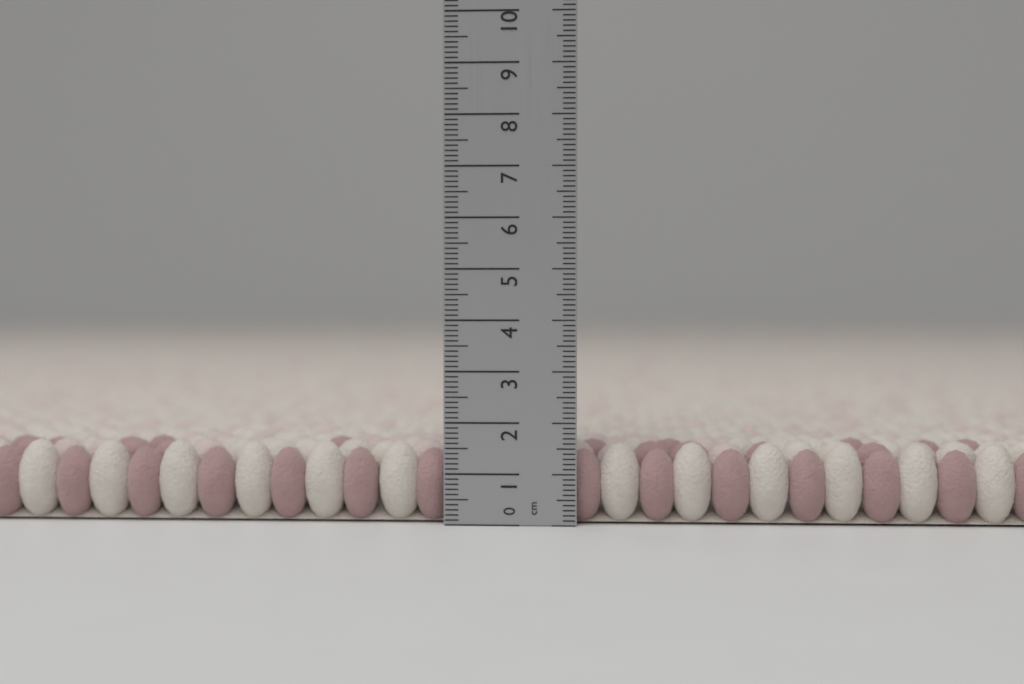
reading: 1.6 cm
